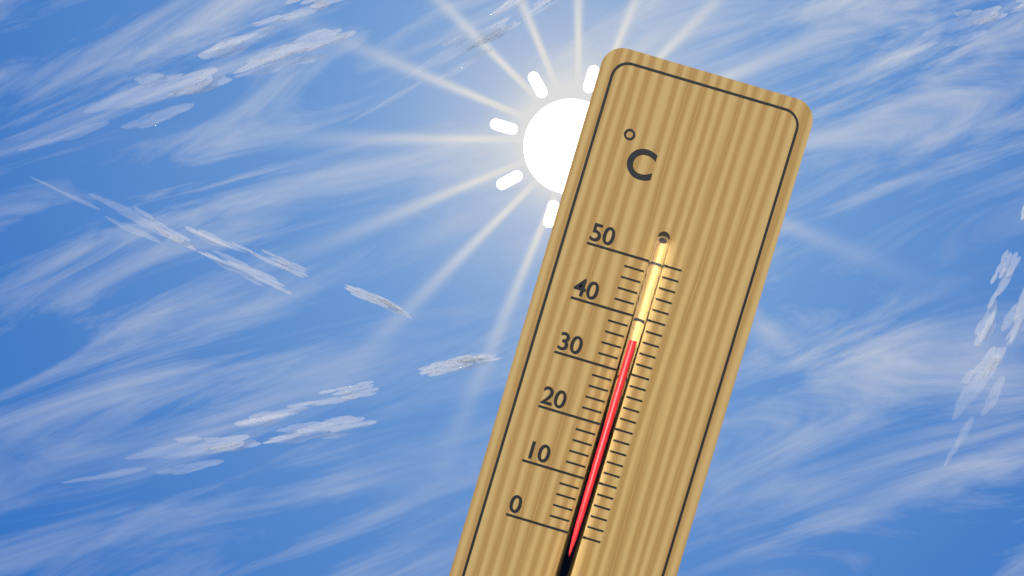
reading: 36 °C
